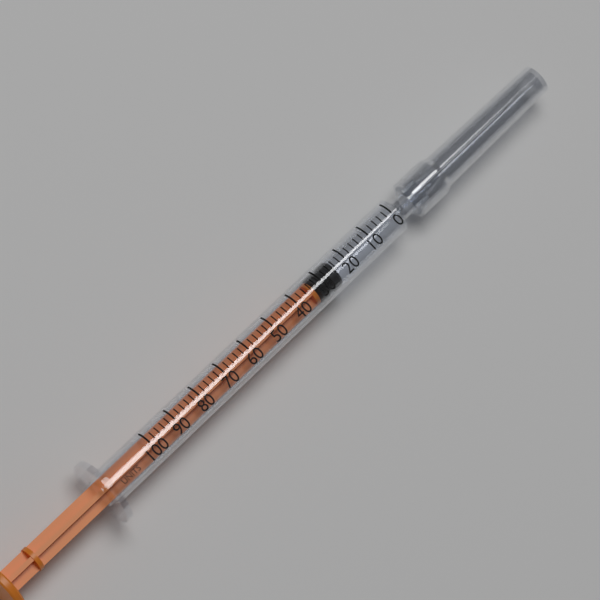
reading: 24 units
